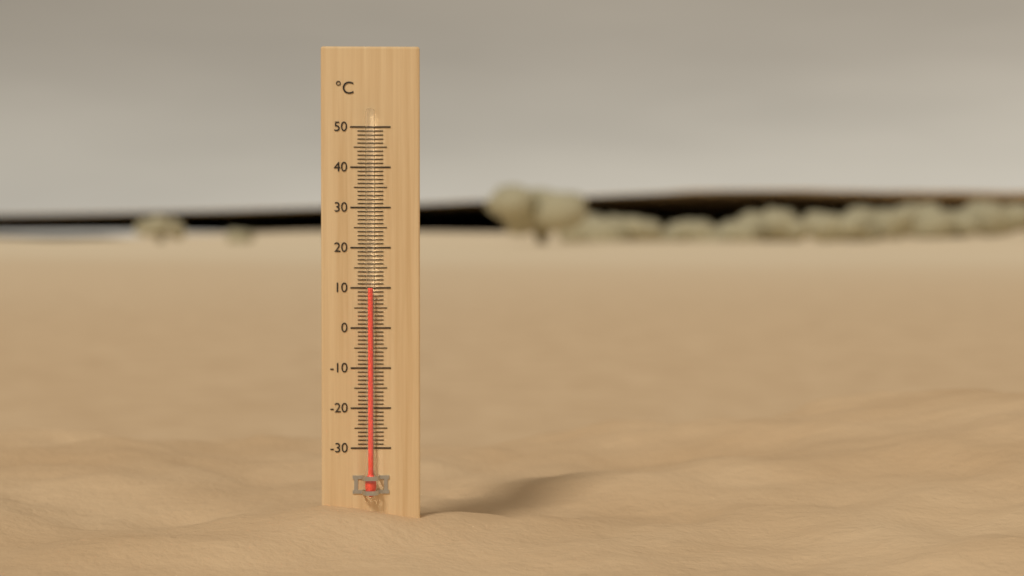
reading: 10 °C
